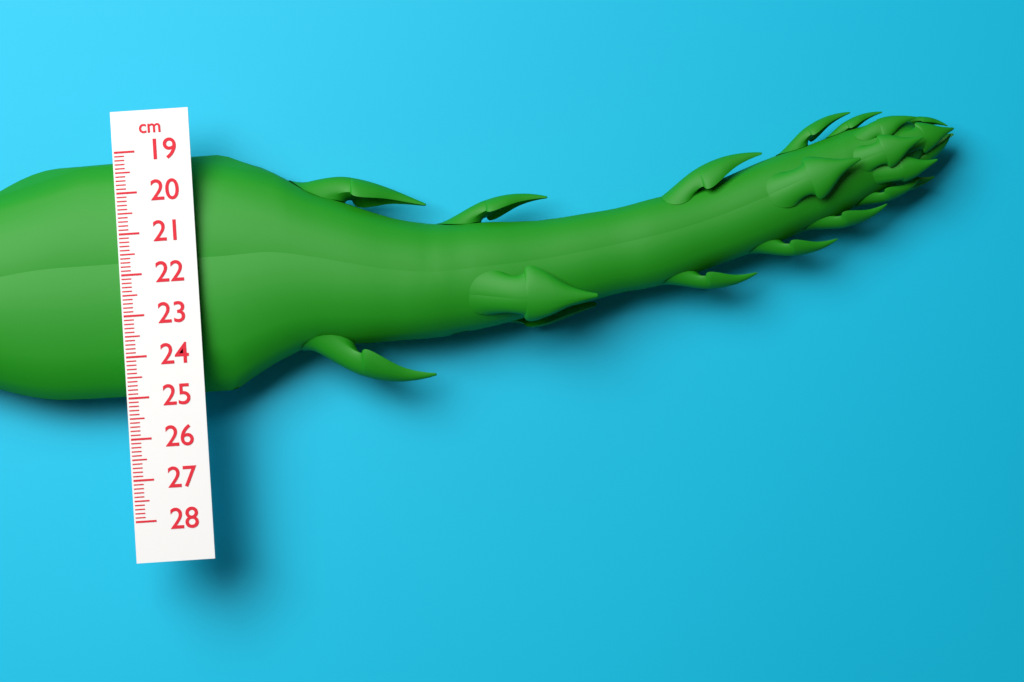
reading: 25.0 cm
